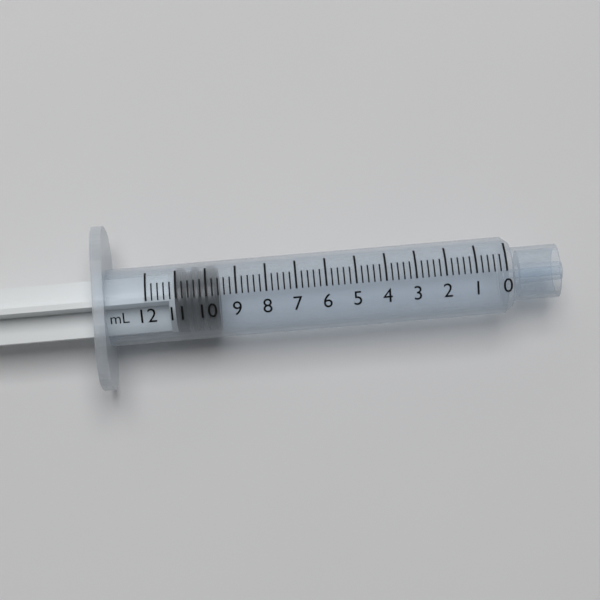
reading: 9.6 mL
